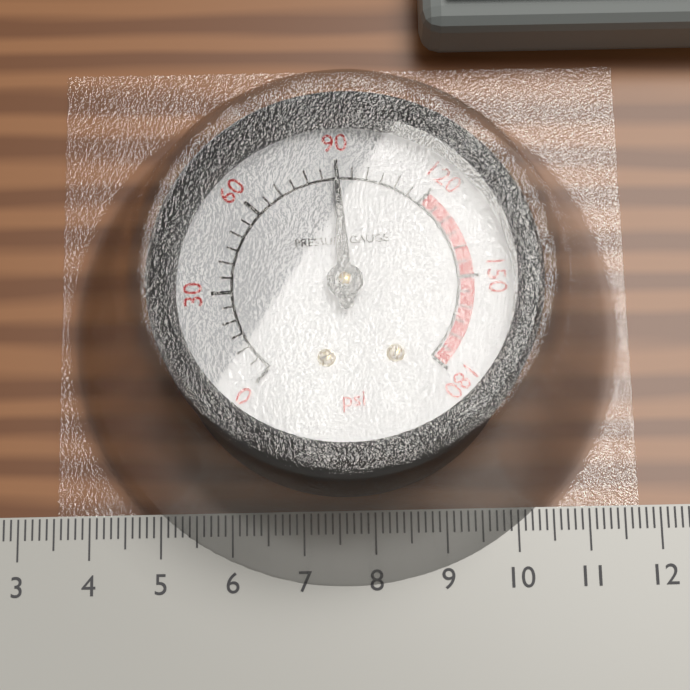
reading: 90 psi
